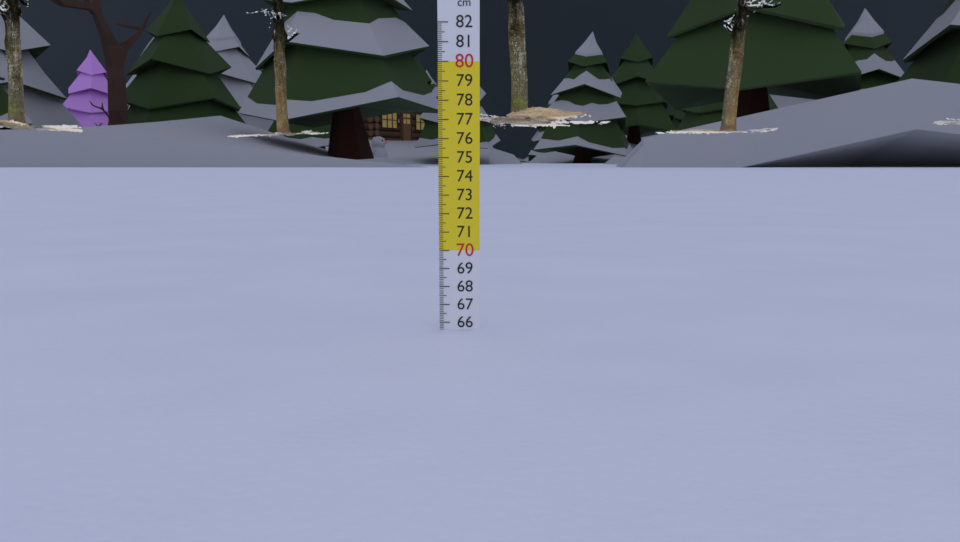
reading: 65.6 cm
